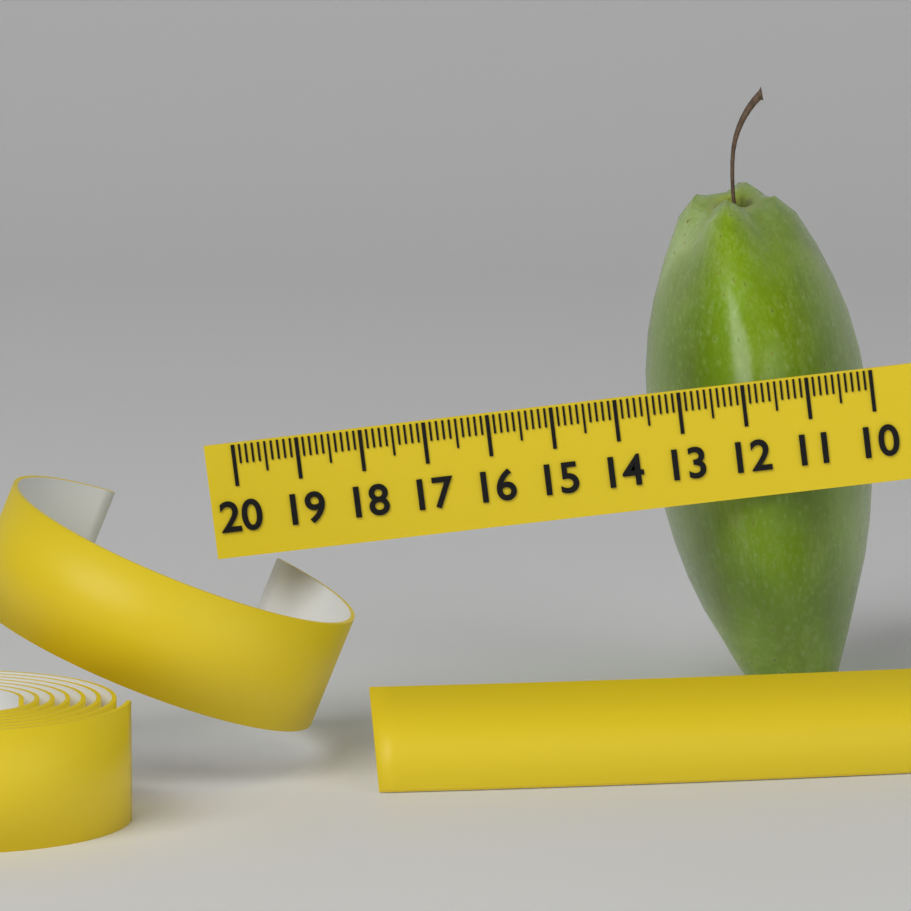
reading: 13.6 (no unit)
